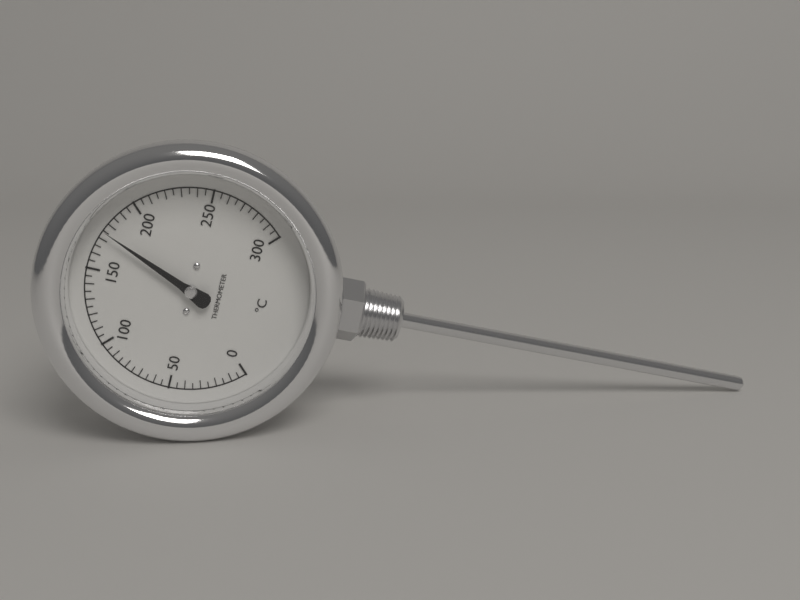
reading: 175 °C
